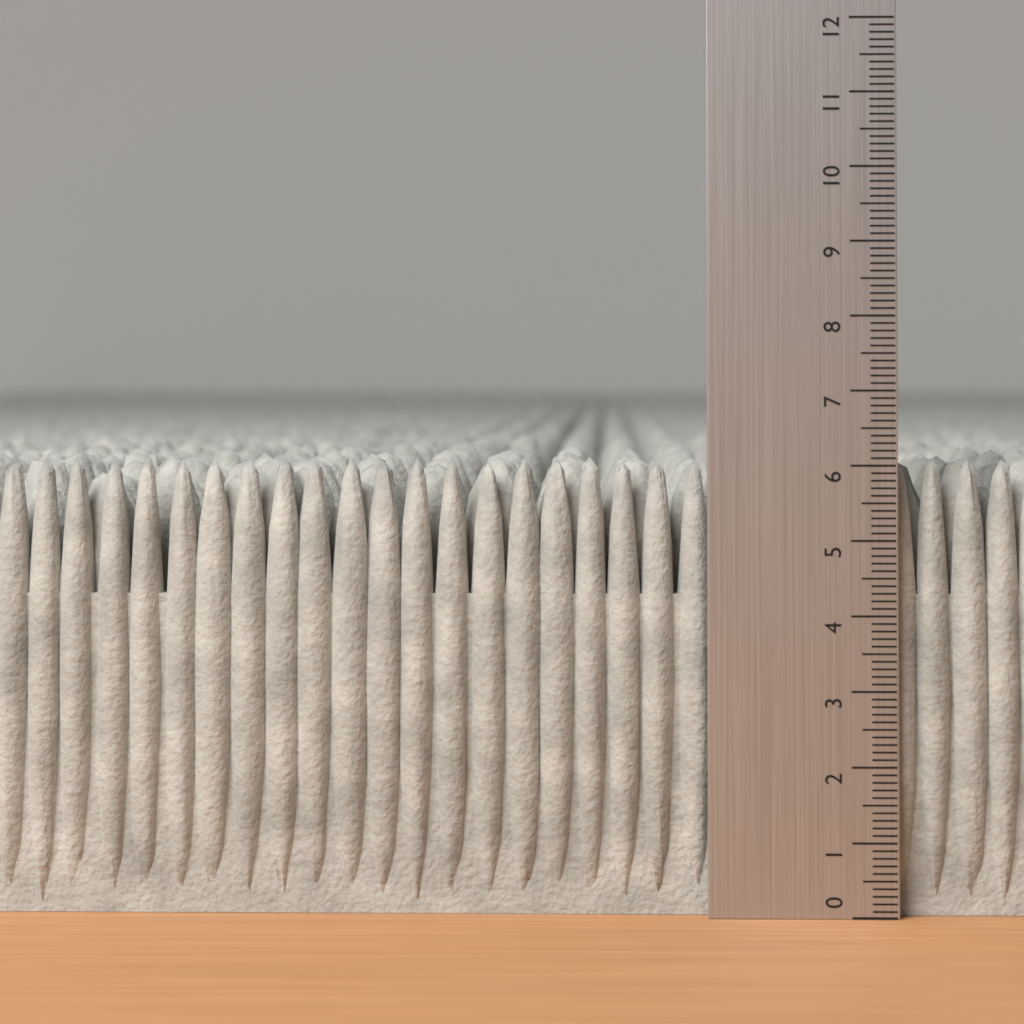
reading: 6.1 (no unit)
